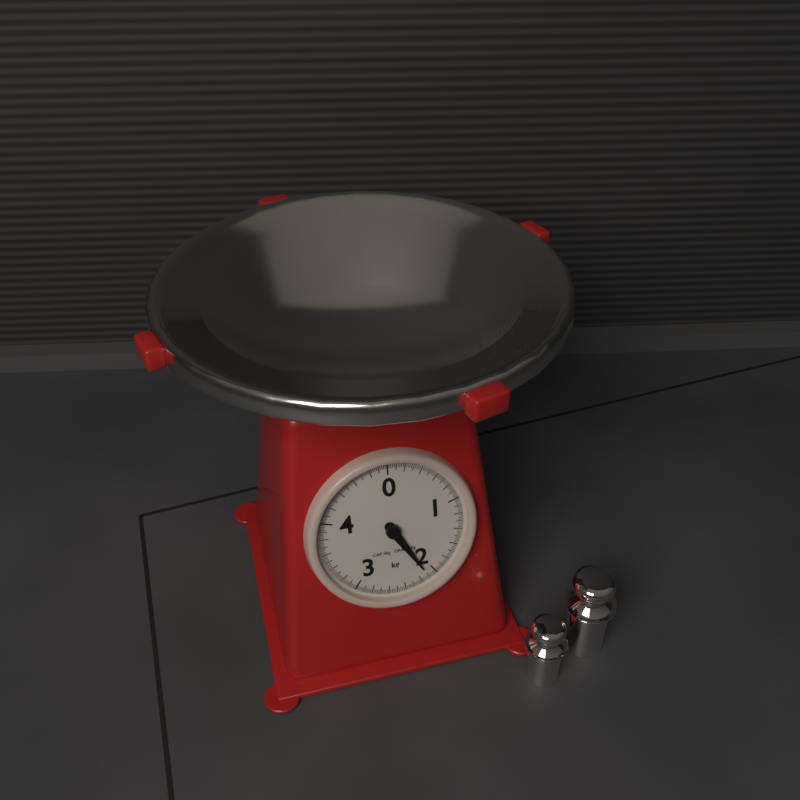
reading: 2.10 kg
